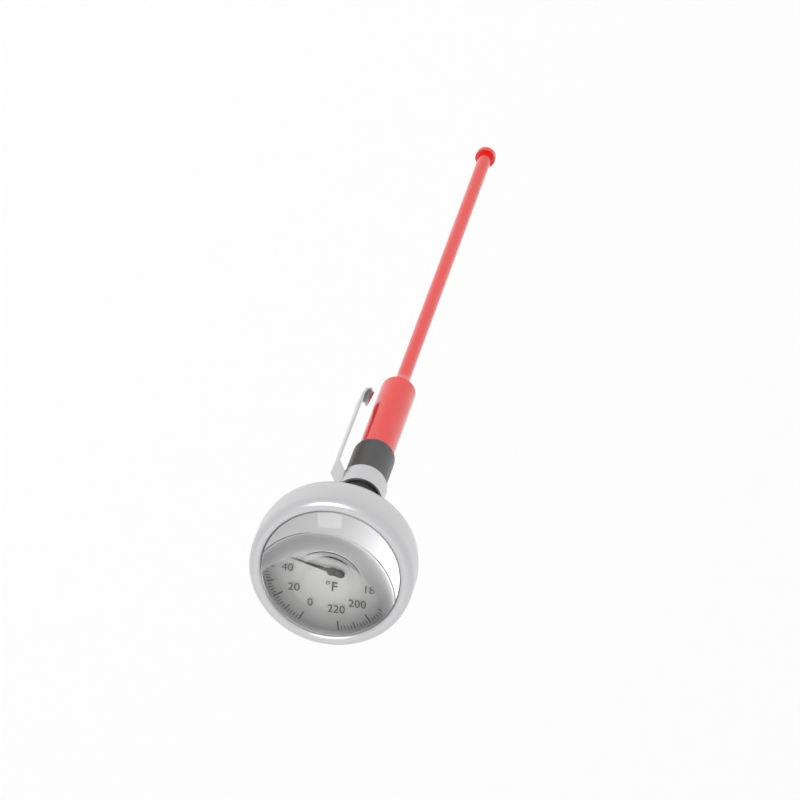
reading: 52 °F
